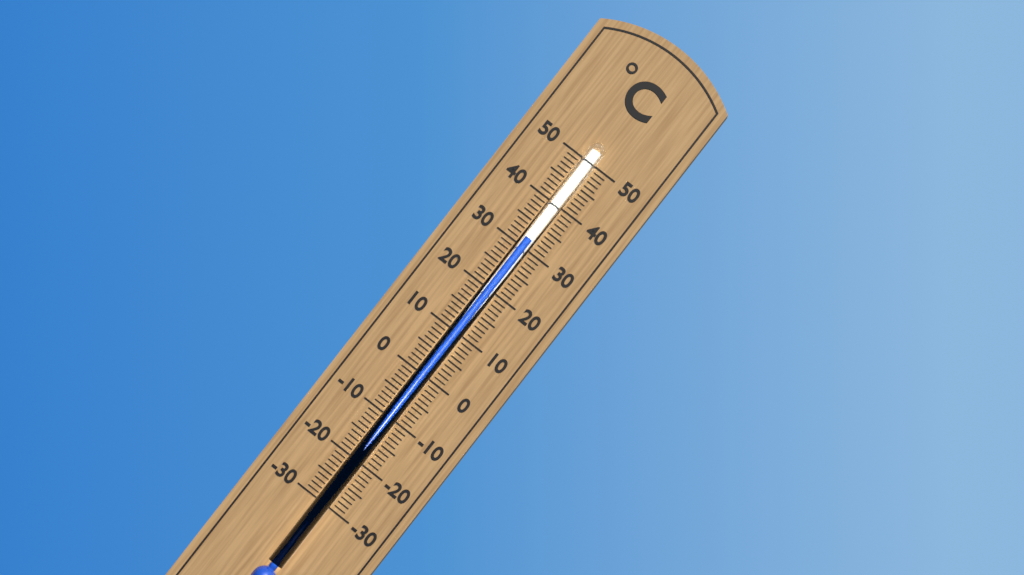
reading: 32 °C
